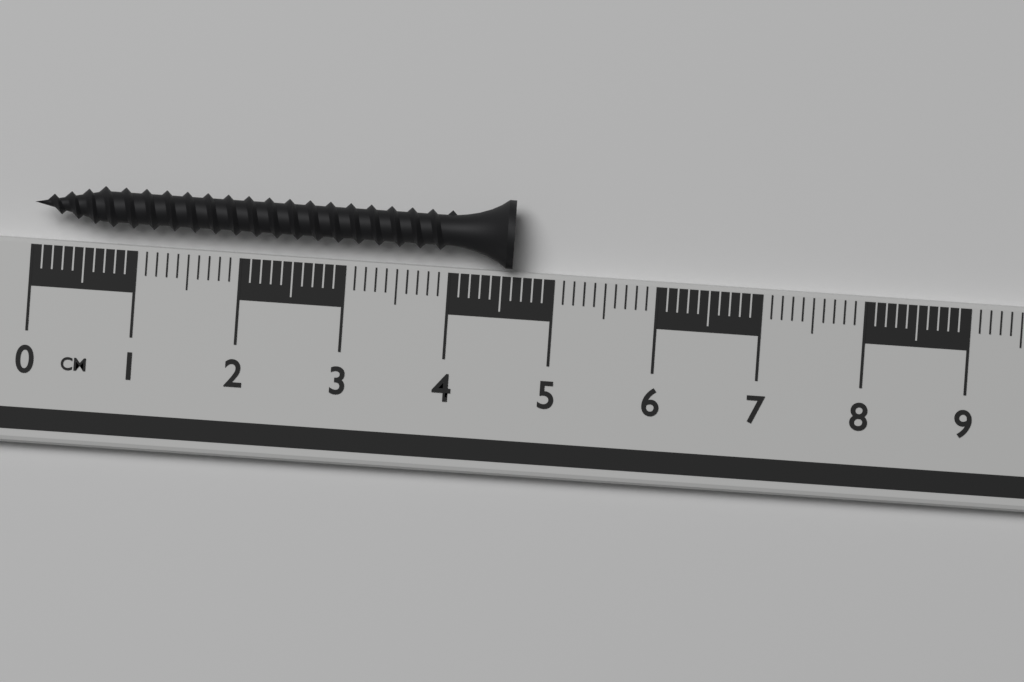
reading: 4.6 cm
